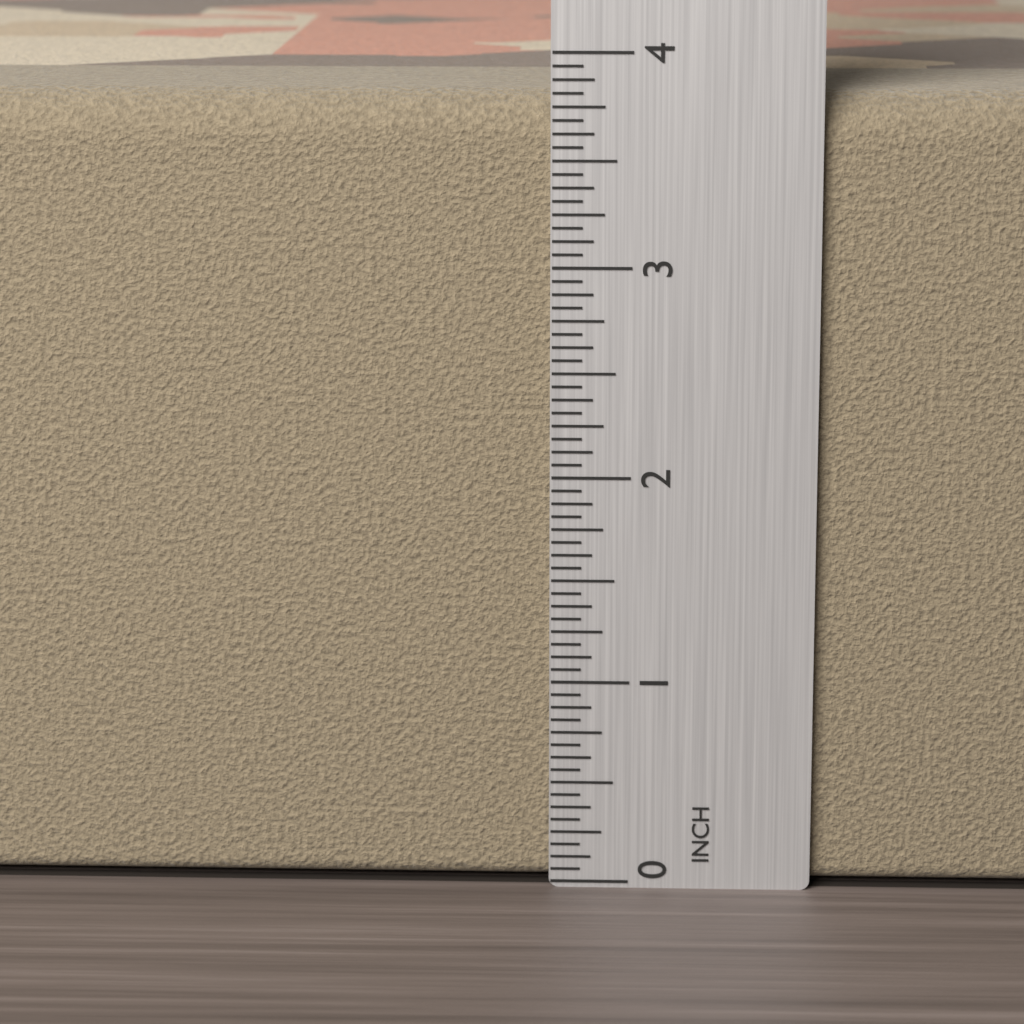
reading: 3.8125 in
